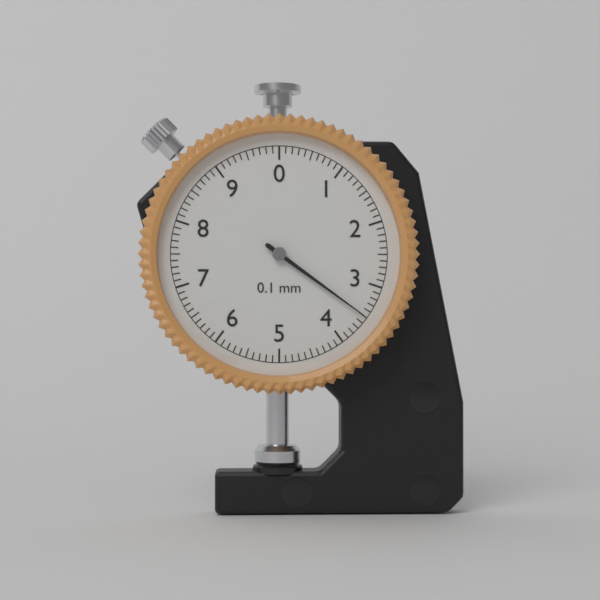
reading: 3.5 mm
